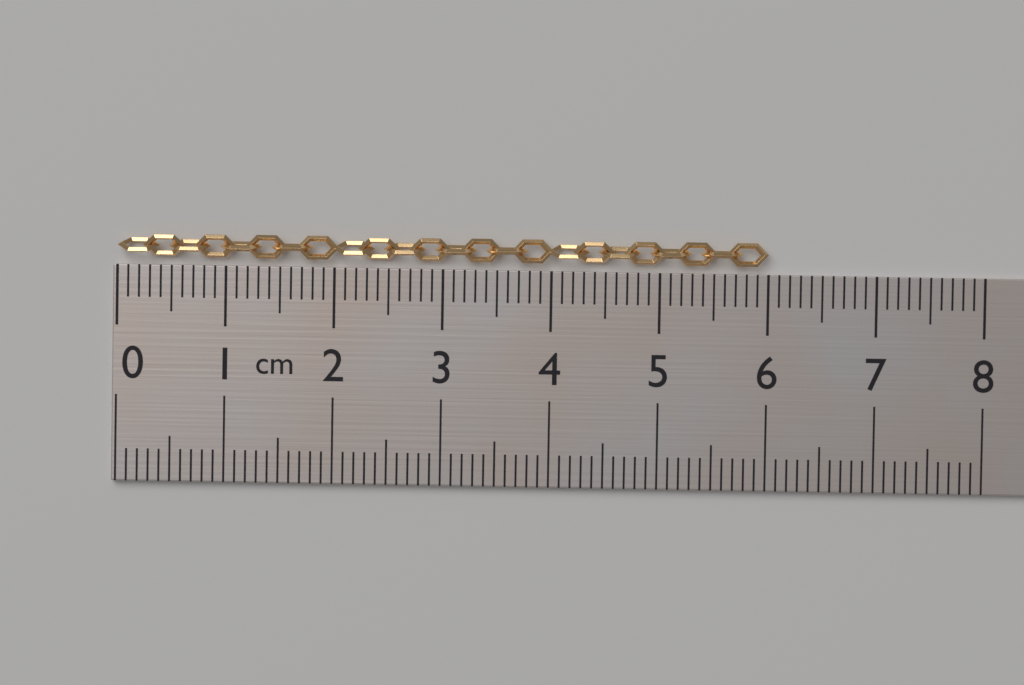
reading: 6.0 cm
